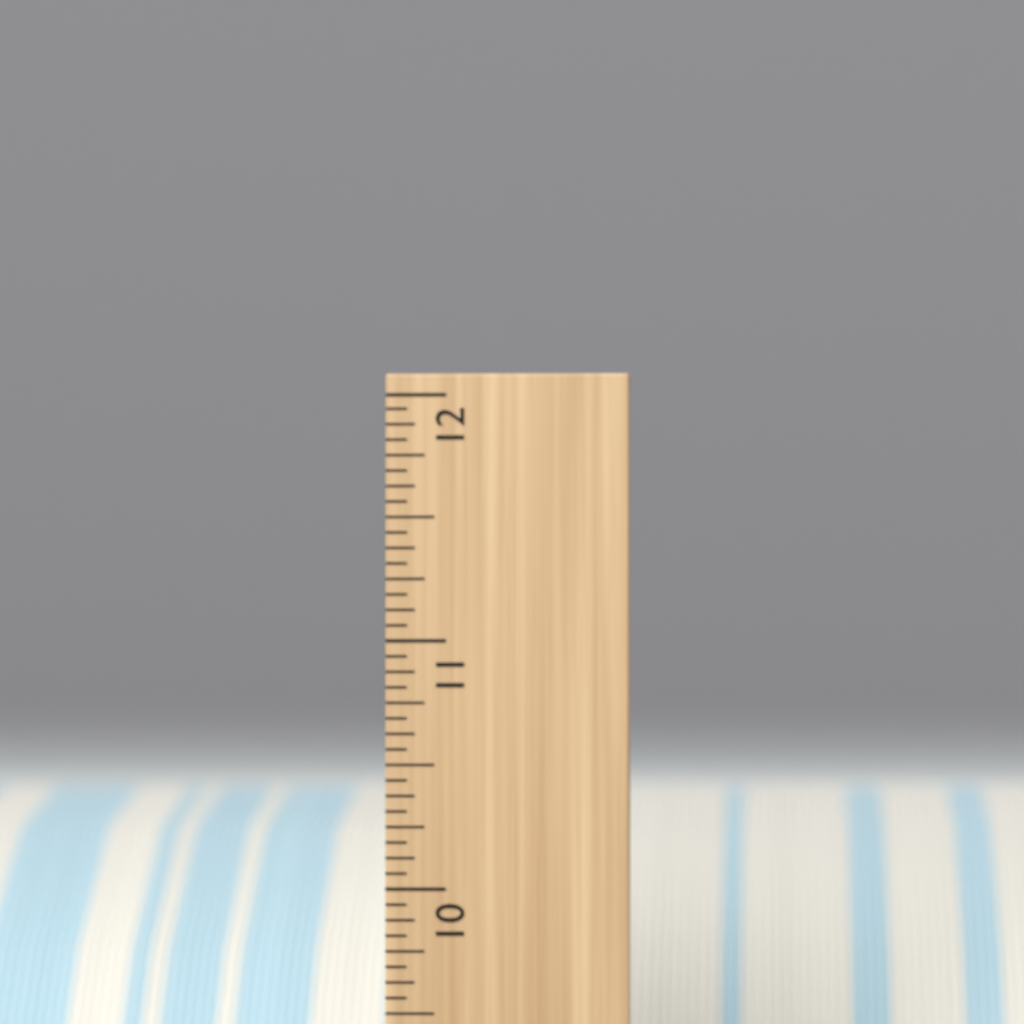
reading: 10.3750 inch
